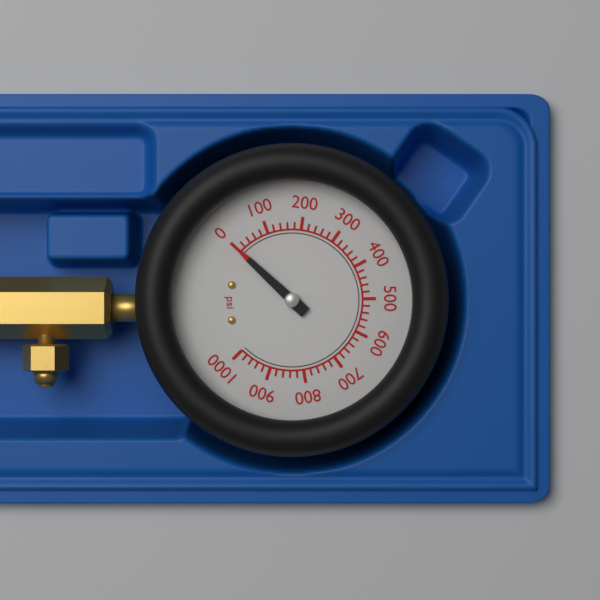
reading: 0 psi
